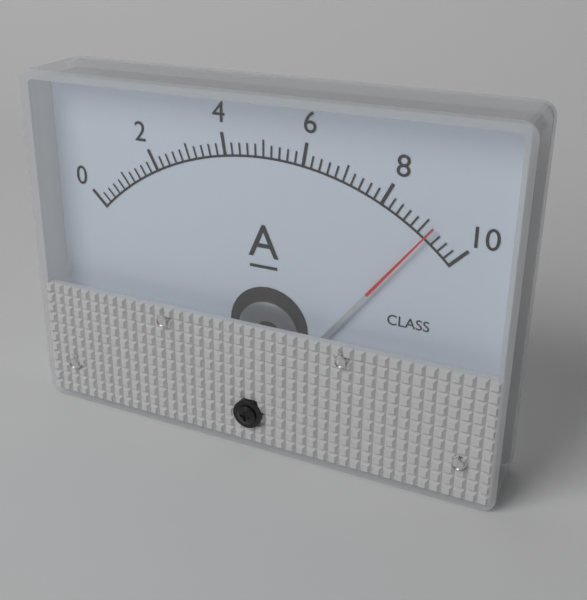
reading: 9.2 A
